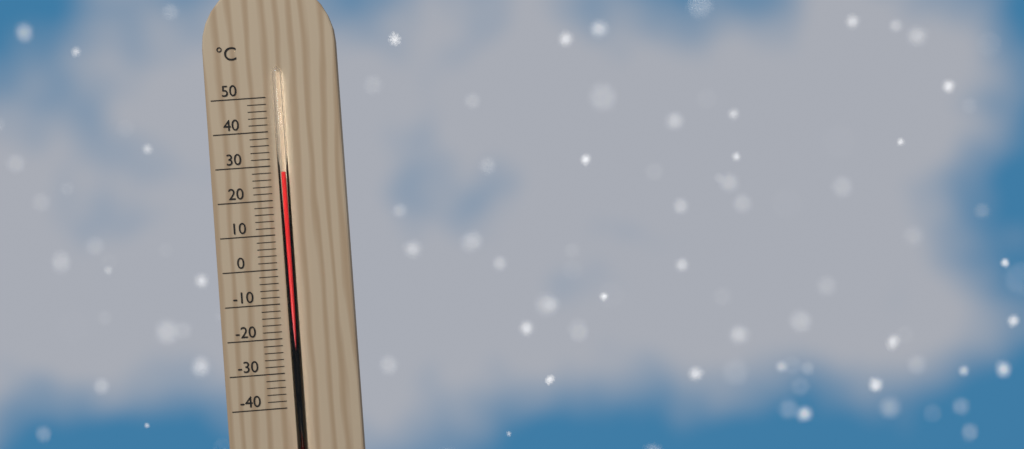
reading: 28 °C
